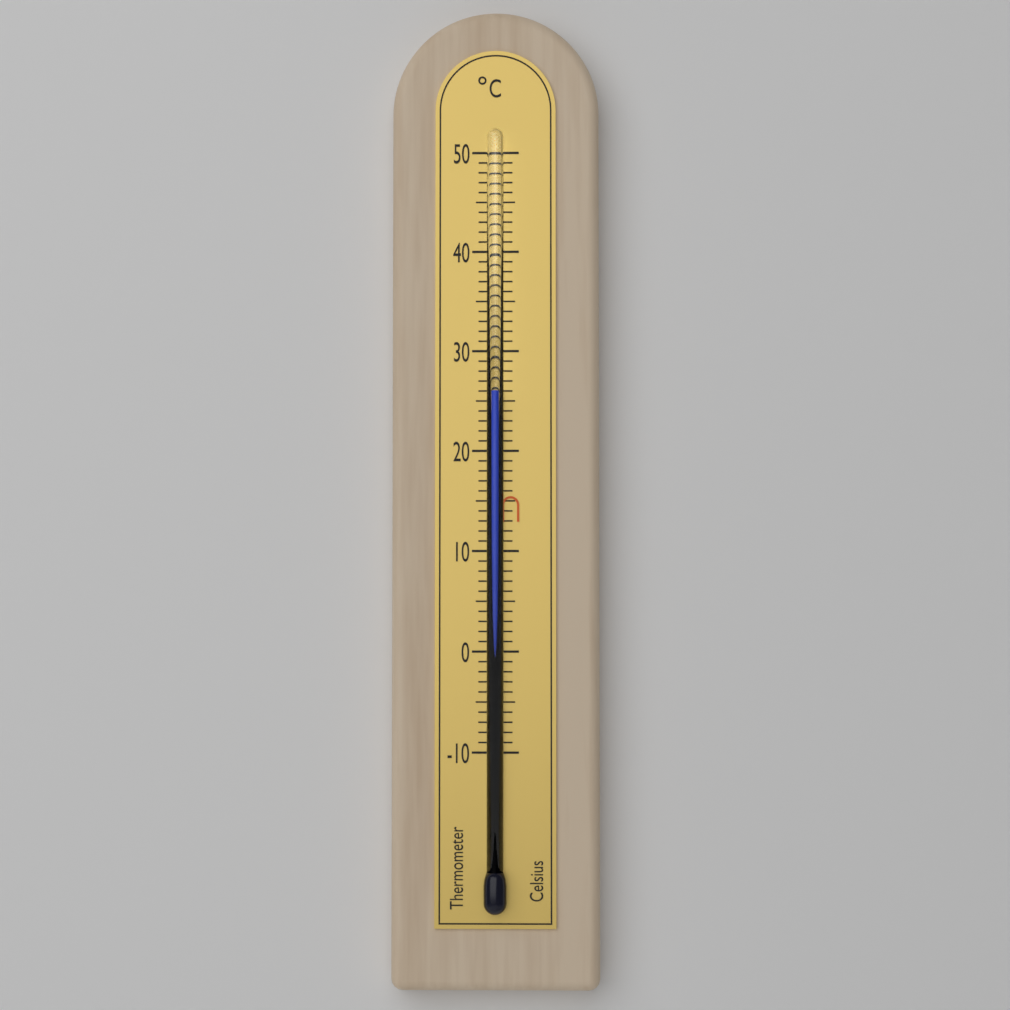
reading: 26 °C
